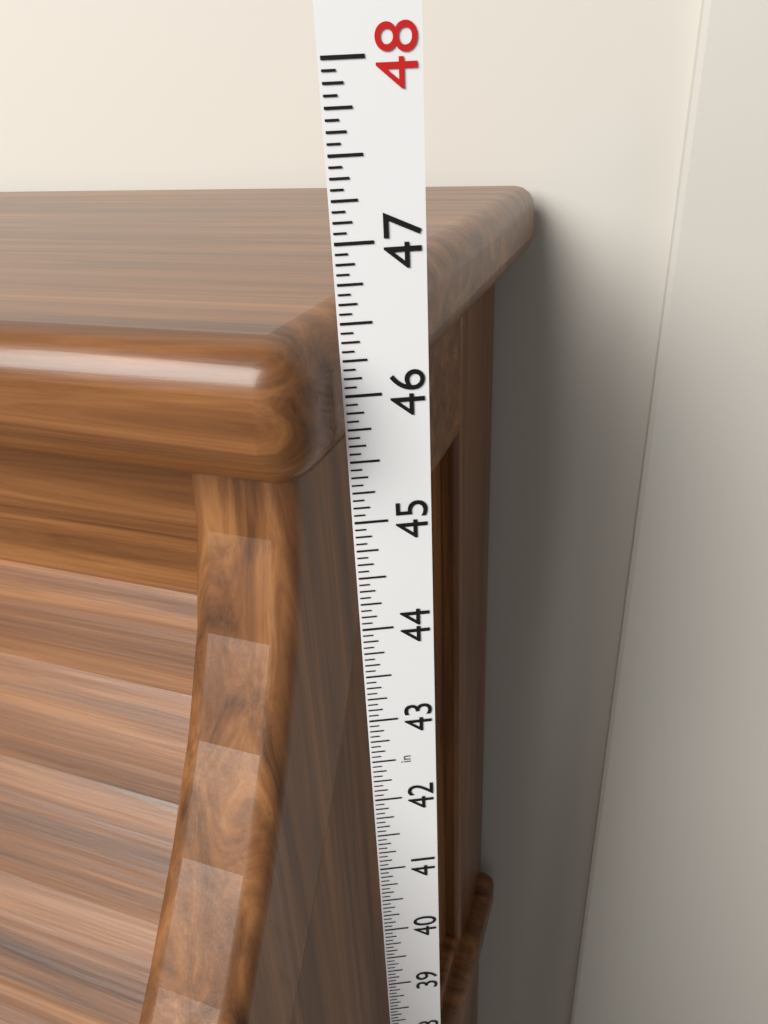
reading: 46.5000 in
